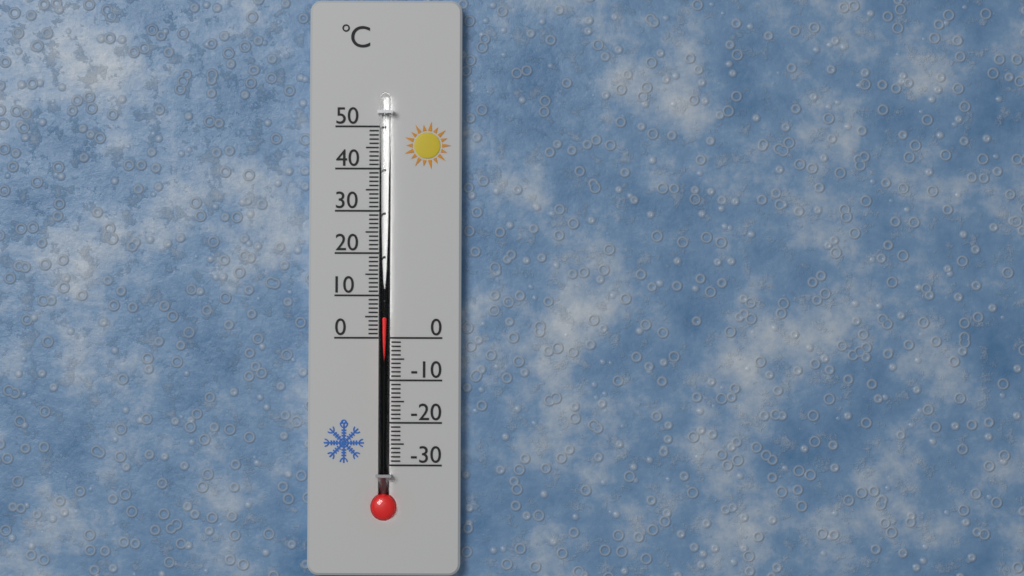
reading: 5 °C
